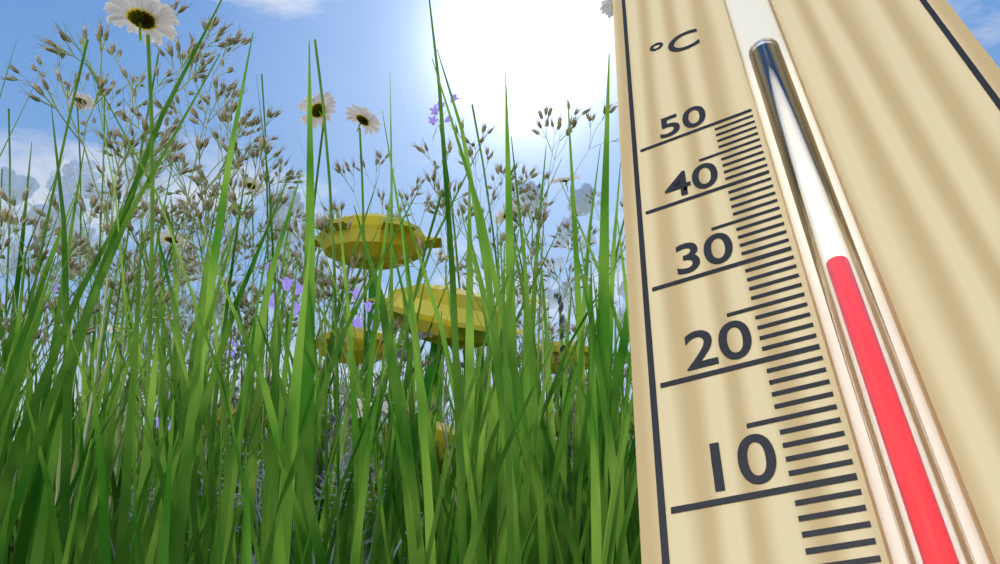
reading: 27 °C
